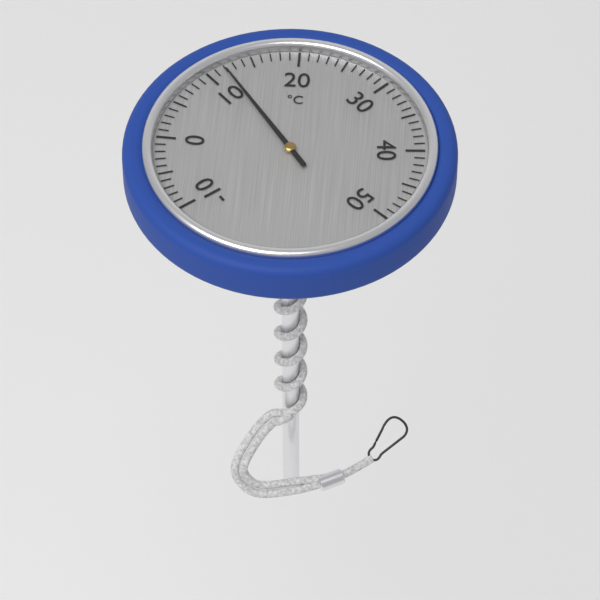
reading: 12 °C
